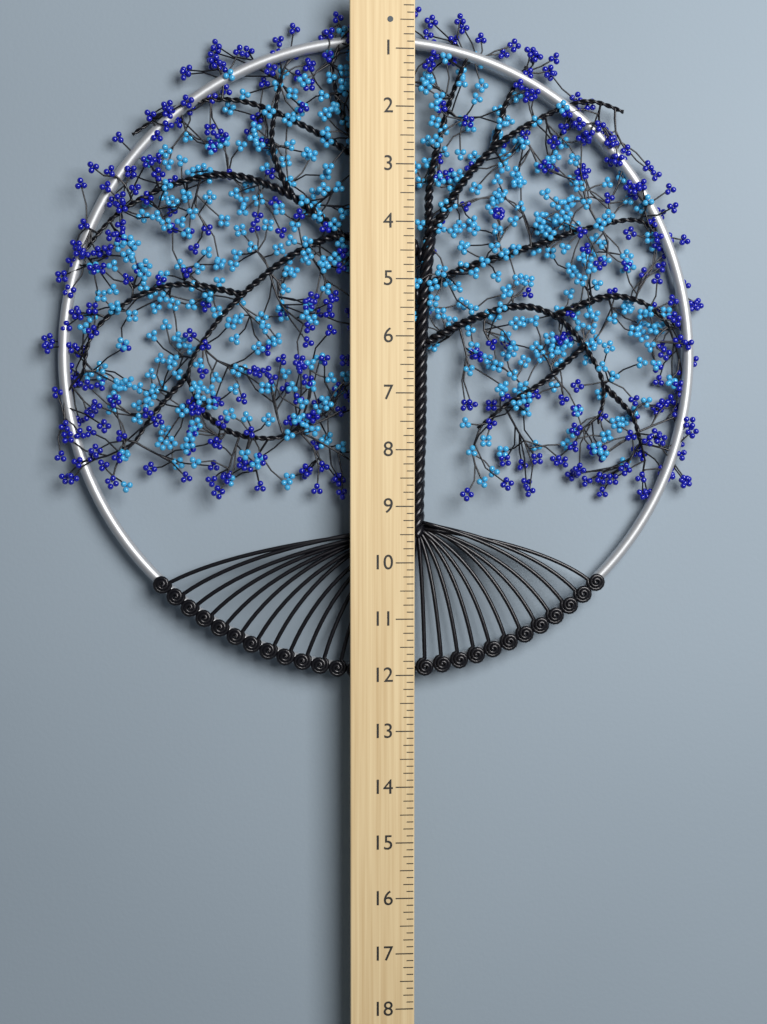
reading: 12.125 (no unit)
